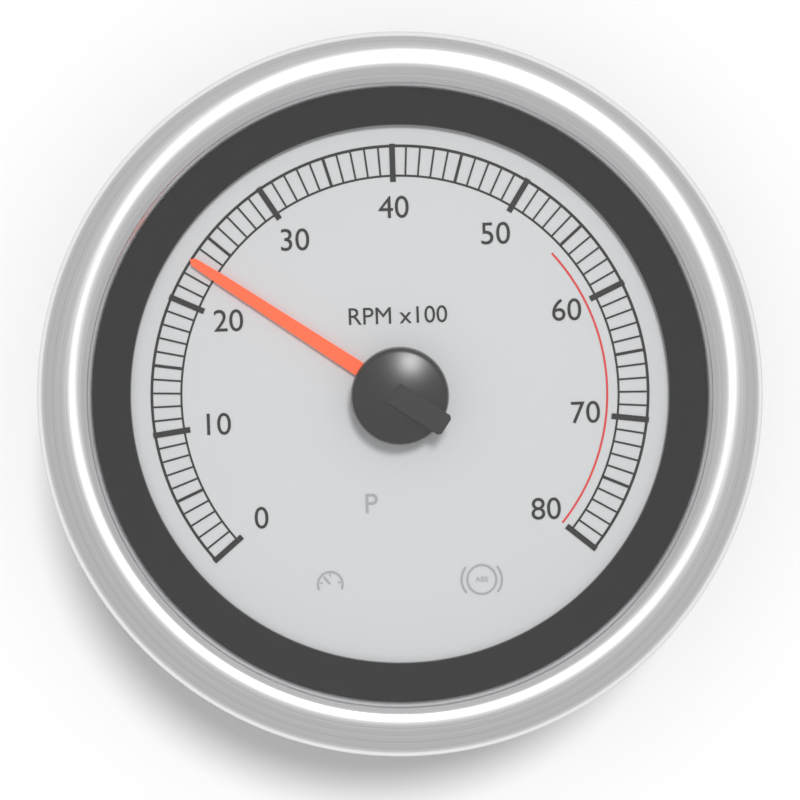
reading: 23 RPM x100
